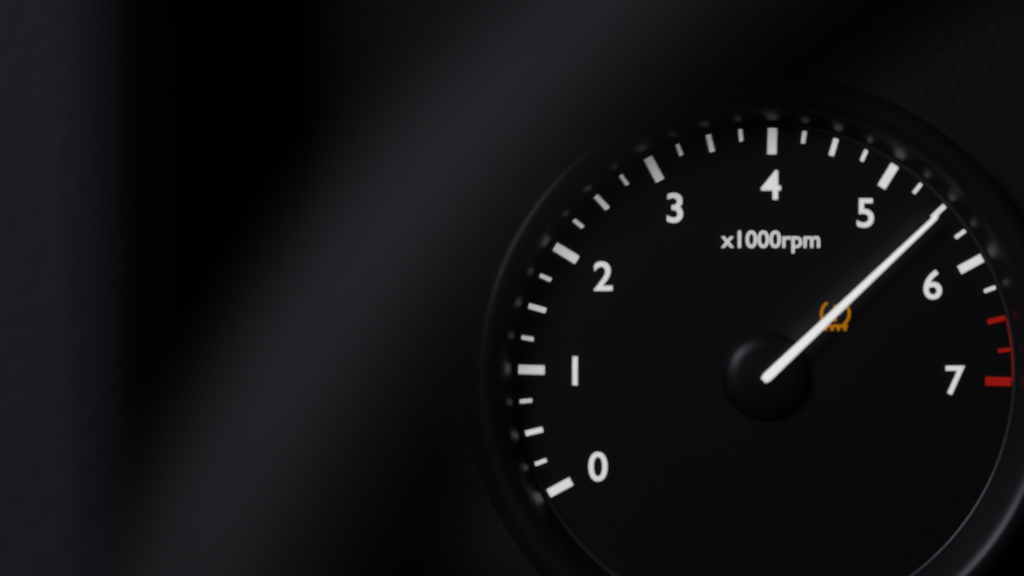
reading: 5500 rpm
